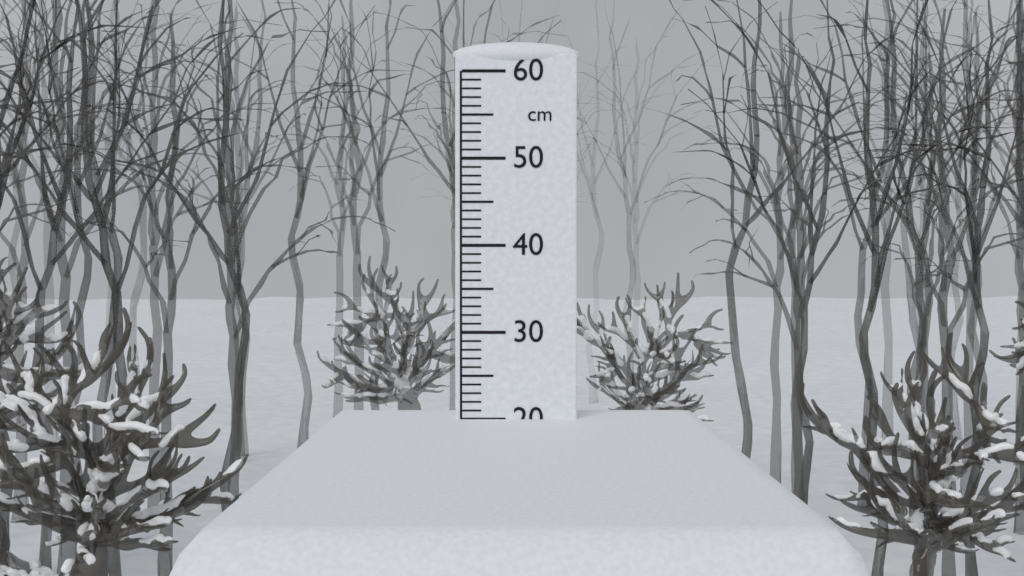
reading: 20 cm
